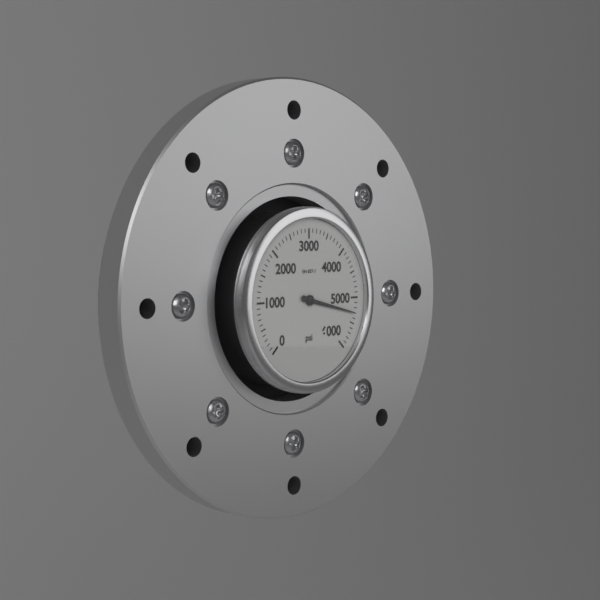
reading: 5300 psi
